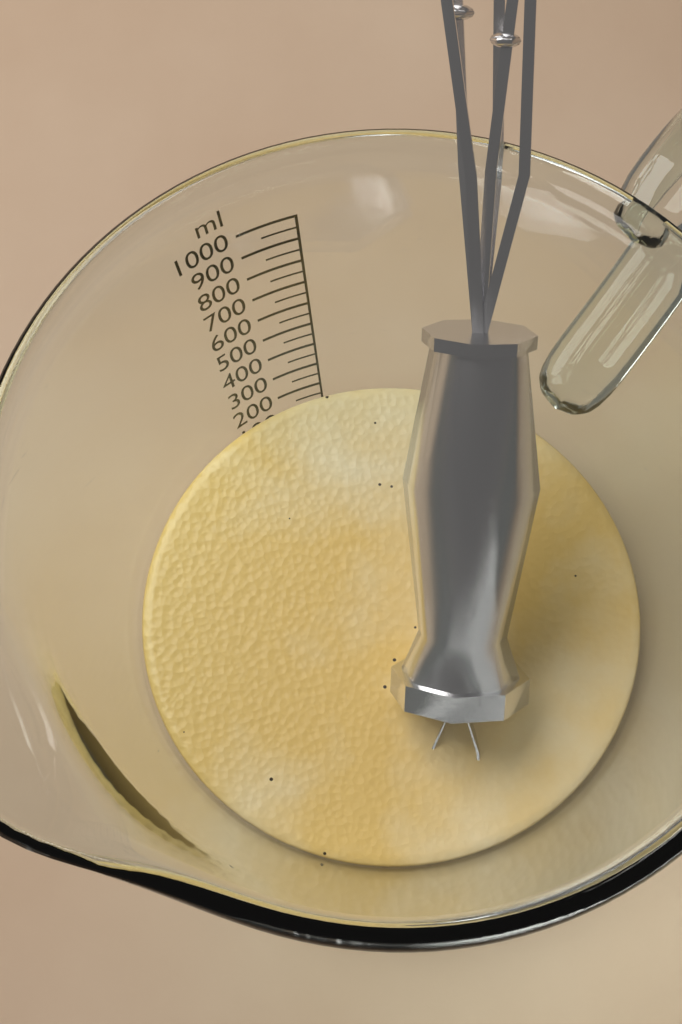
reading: 200 ml
